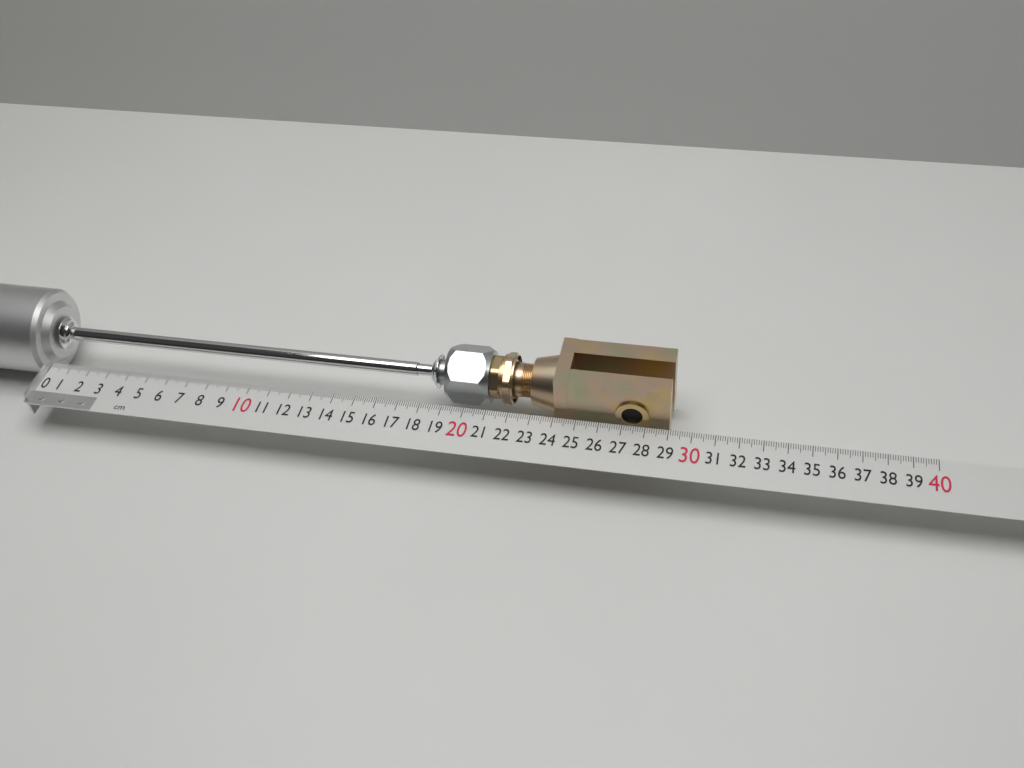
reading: 29.0 cm
